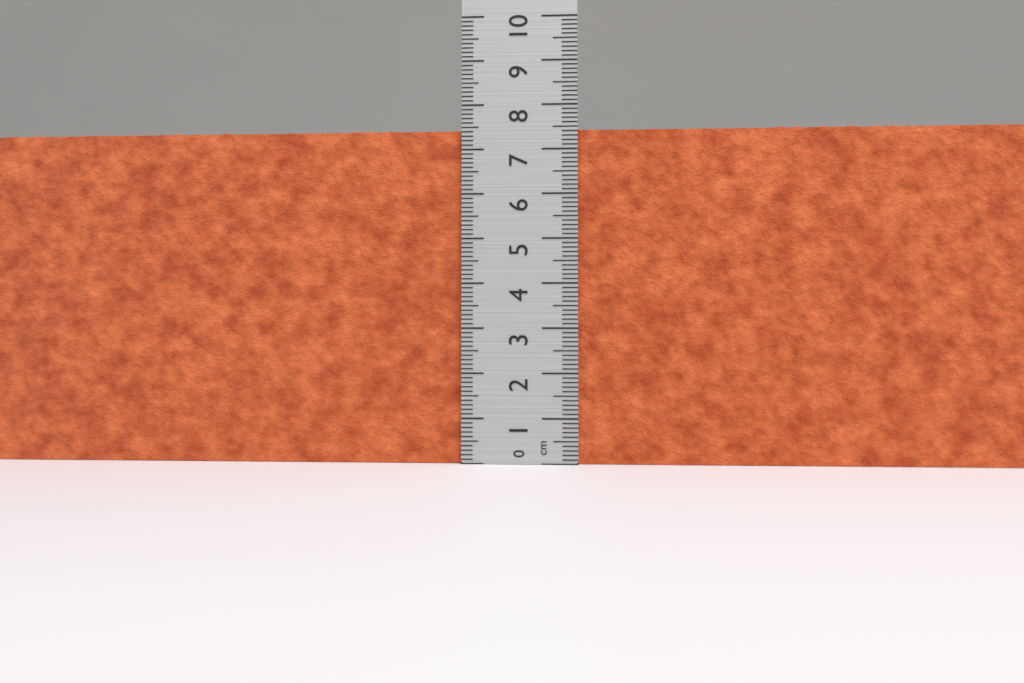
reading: 7.5 cm
